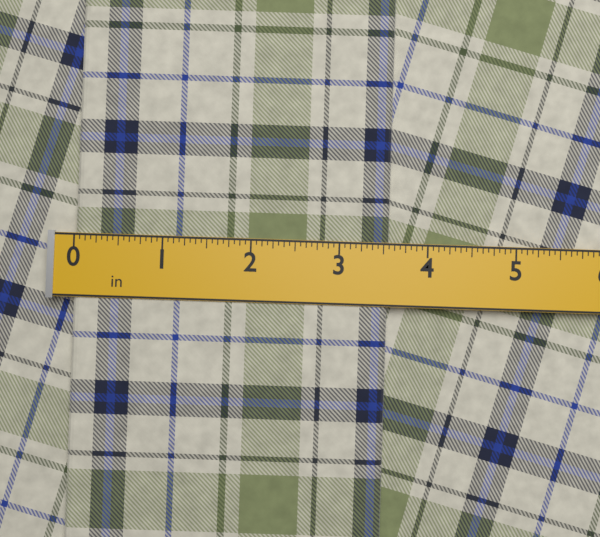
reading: 3.5625 in
